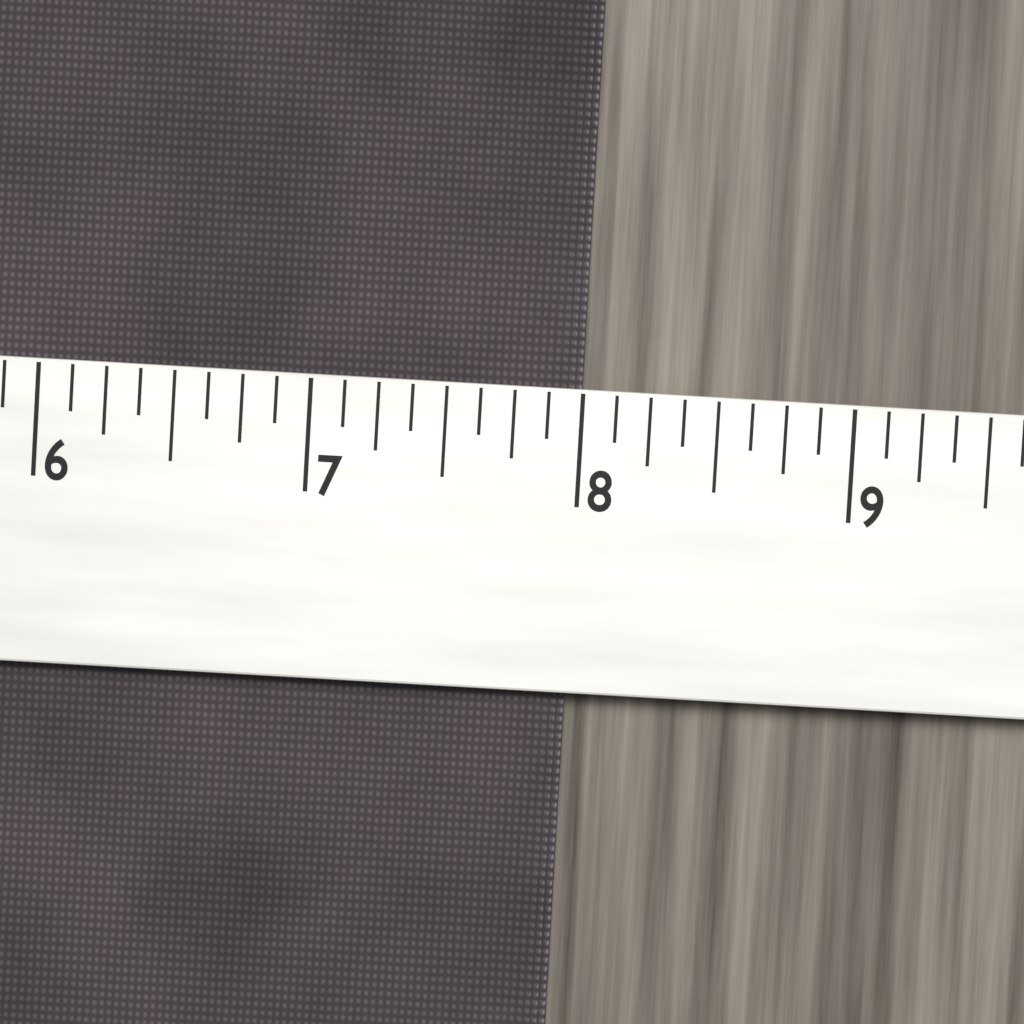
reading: 8.000 (no unit)
